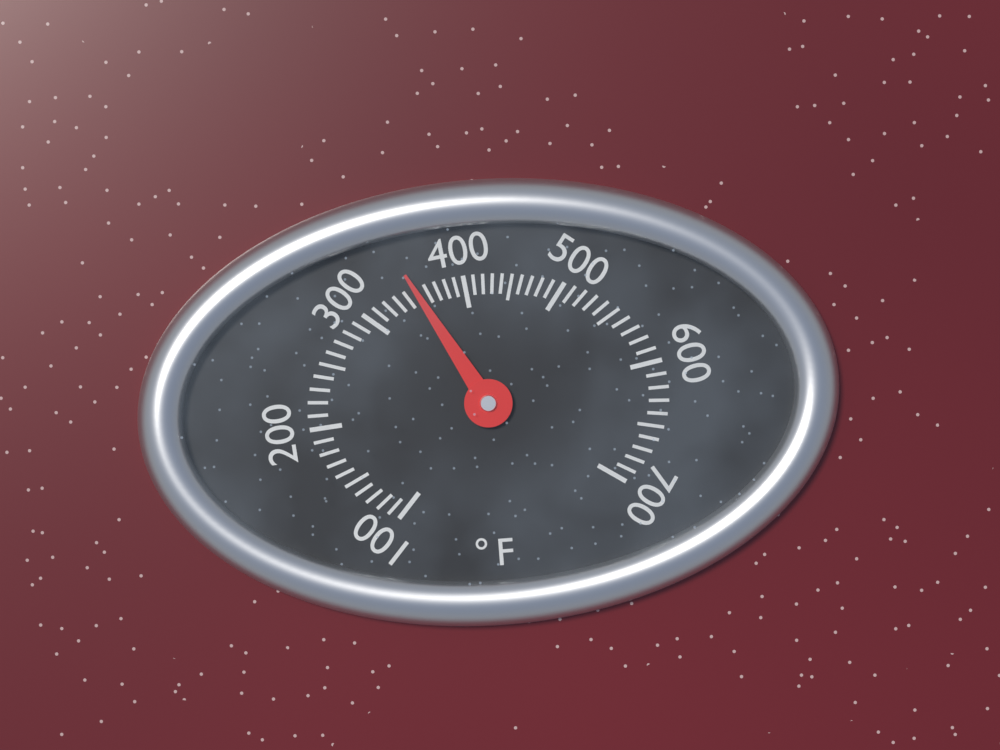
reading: 350 °F
